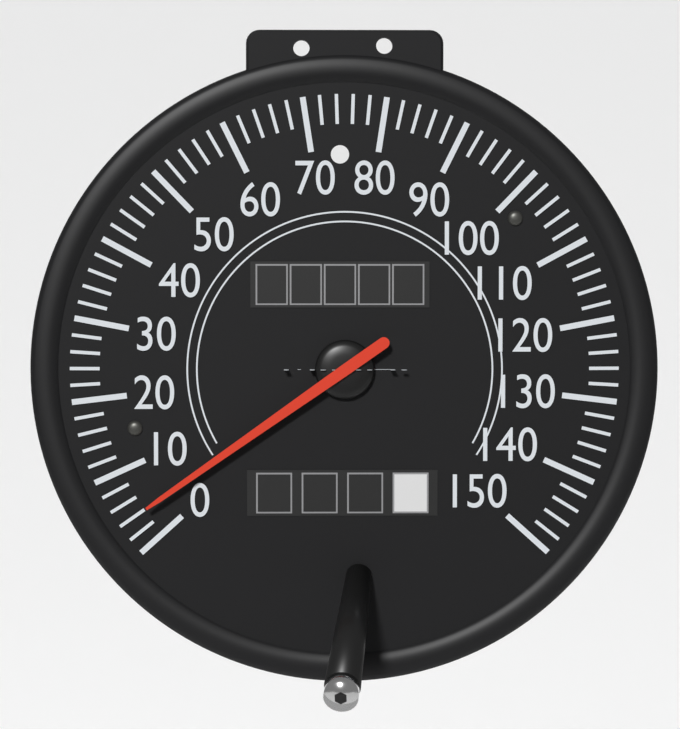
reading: 4 mph
